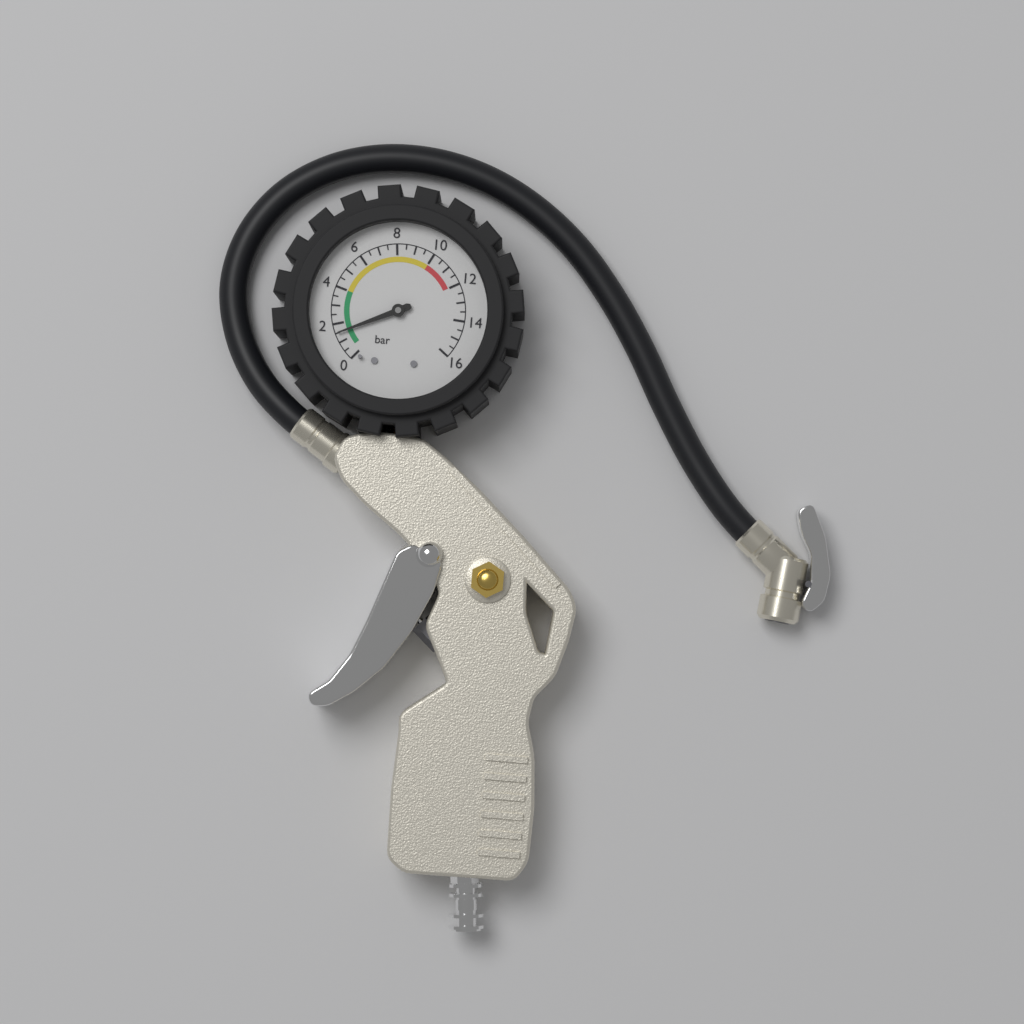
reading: 1.5 bar
